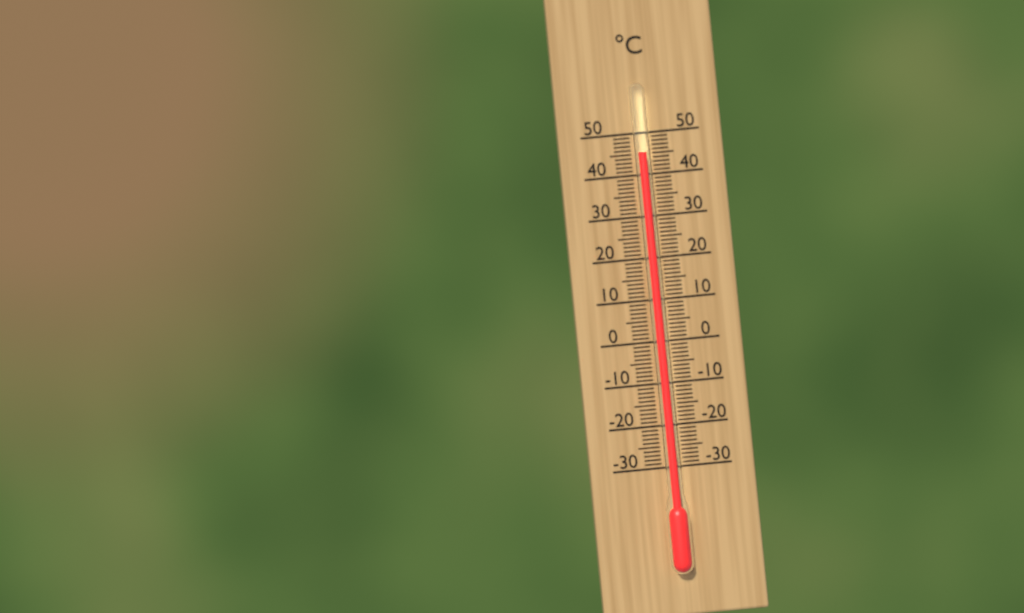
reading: 45 °C
